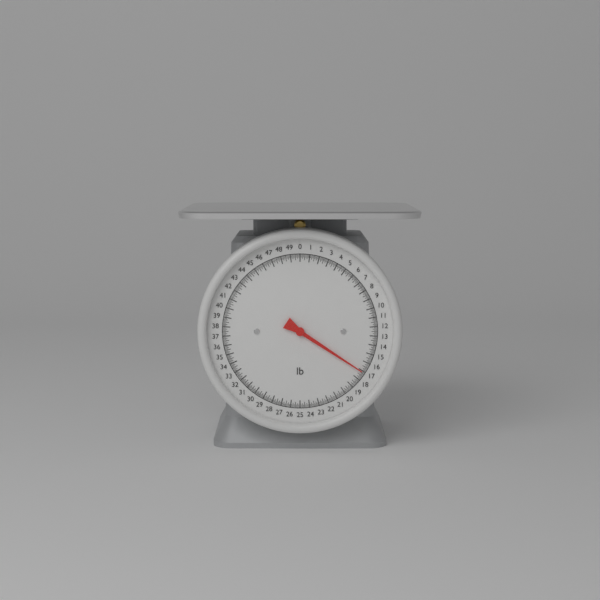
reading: 17.125 lb
